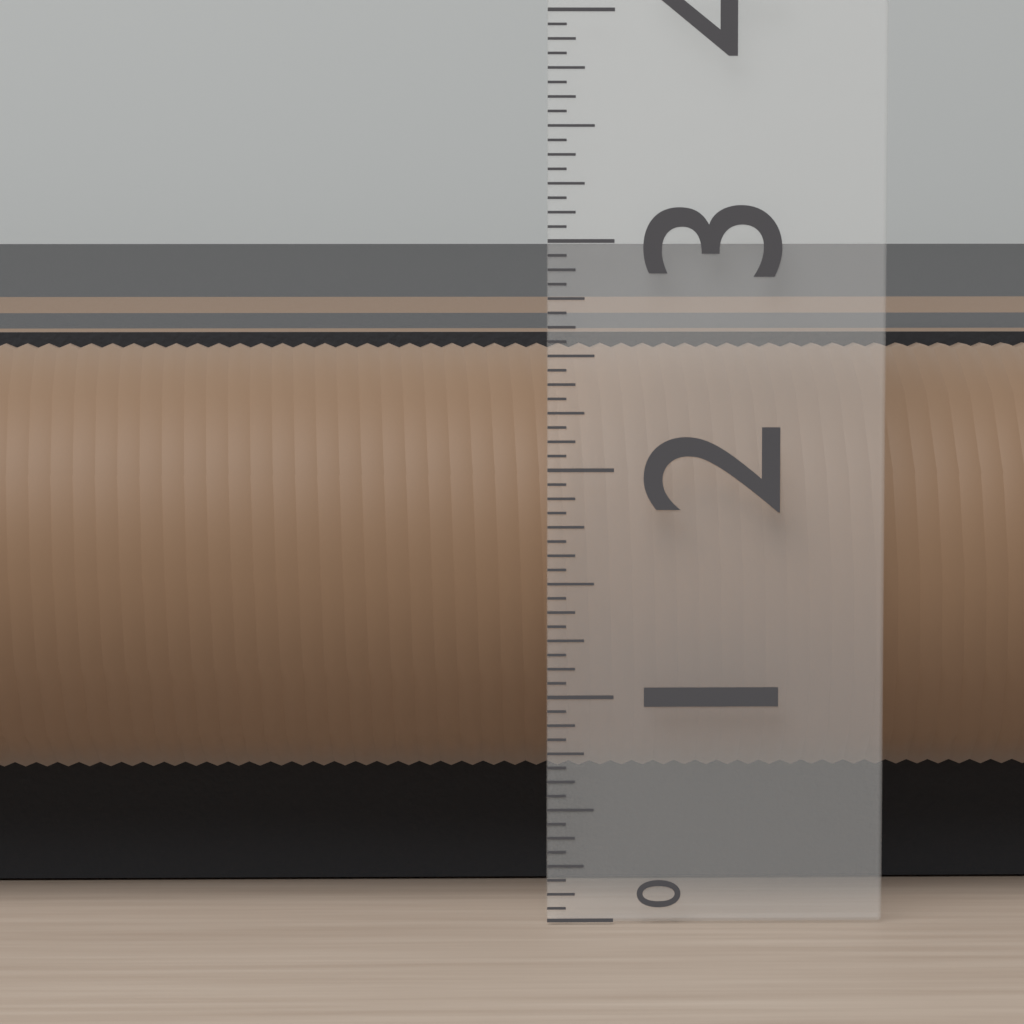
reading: 2.5625 (no unit)
